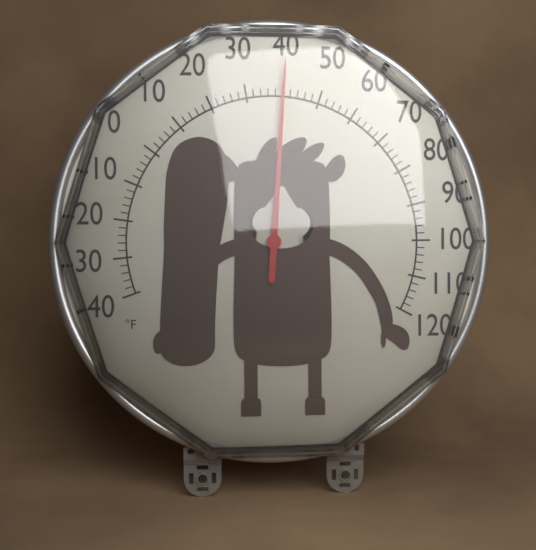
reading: 40 °F
